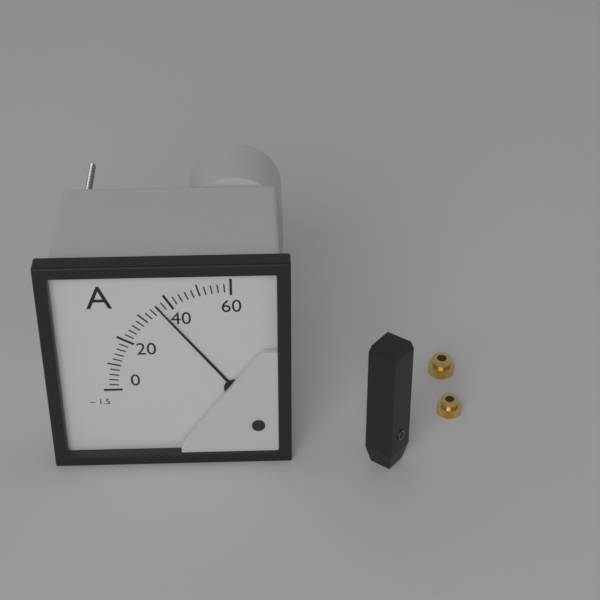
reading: 36 A
